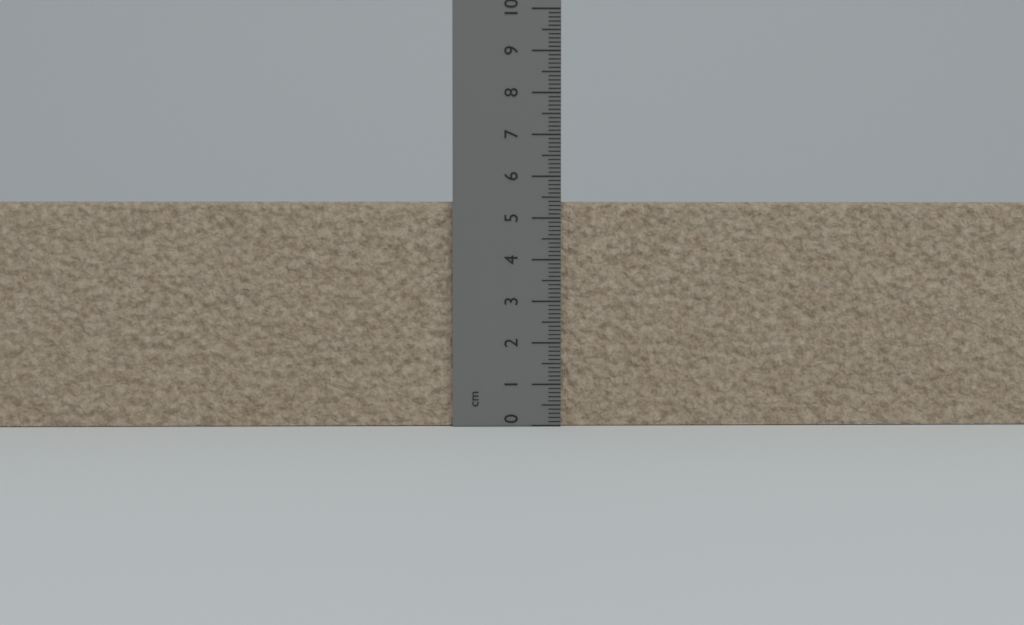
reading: 5.4 cm
